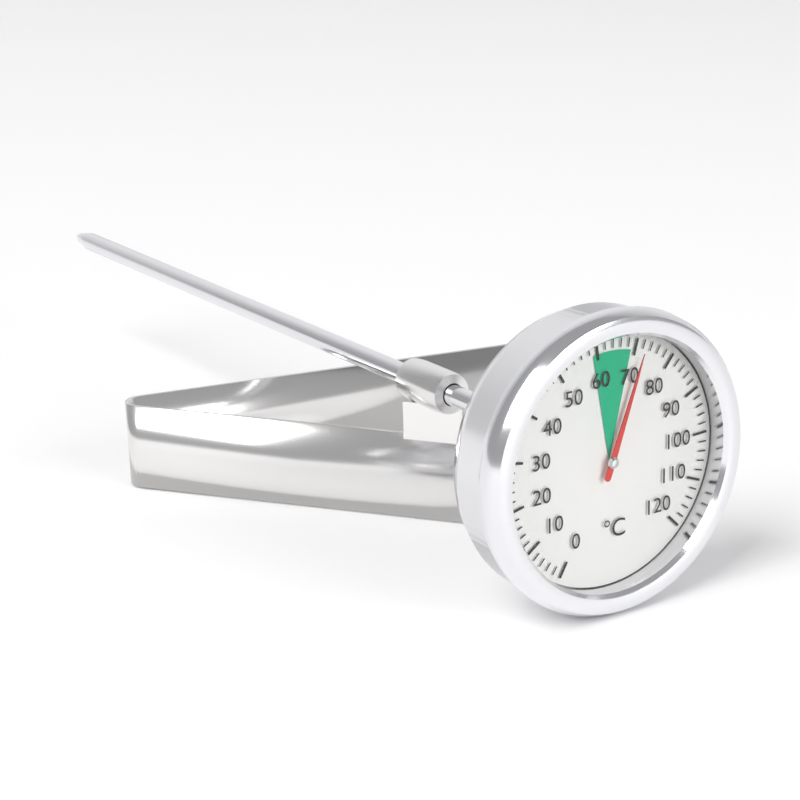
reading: 72 °C
